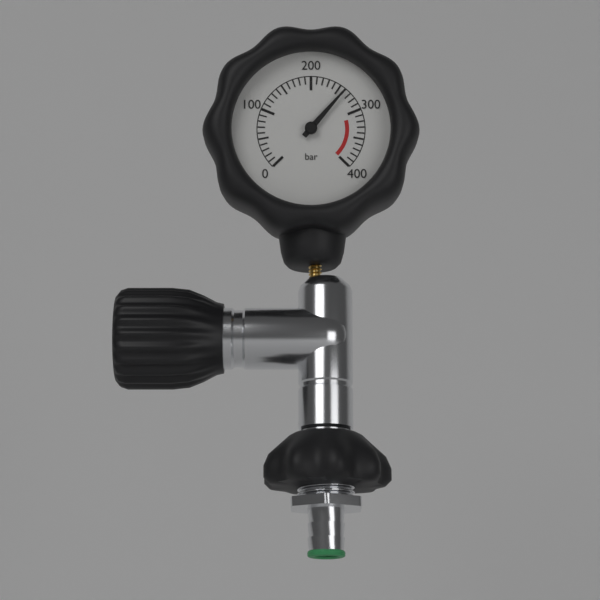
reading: 260 bar
